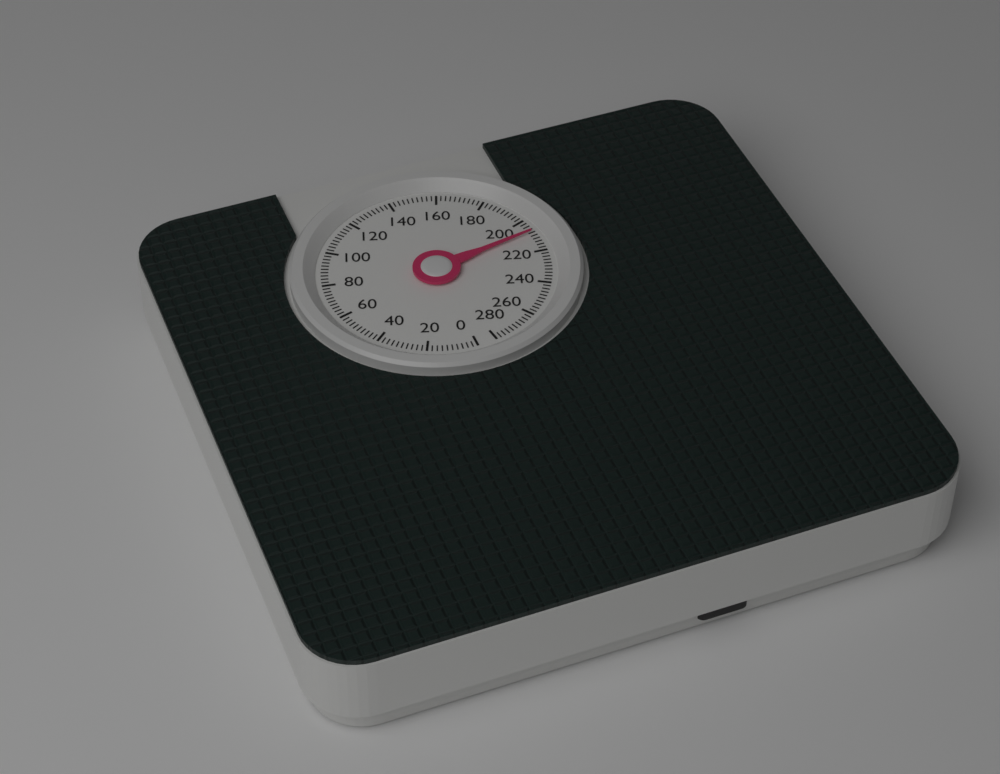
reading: 208 (no unit)
